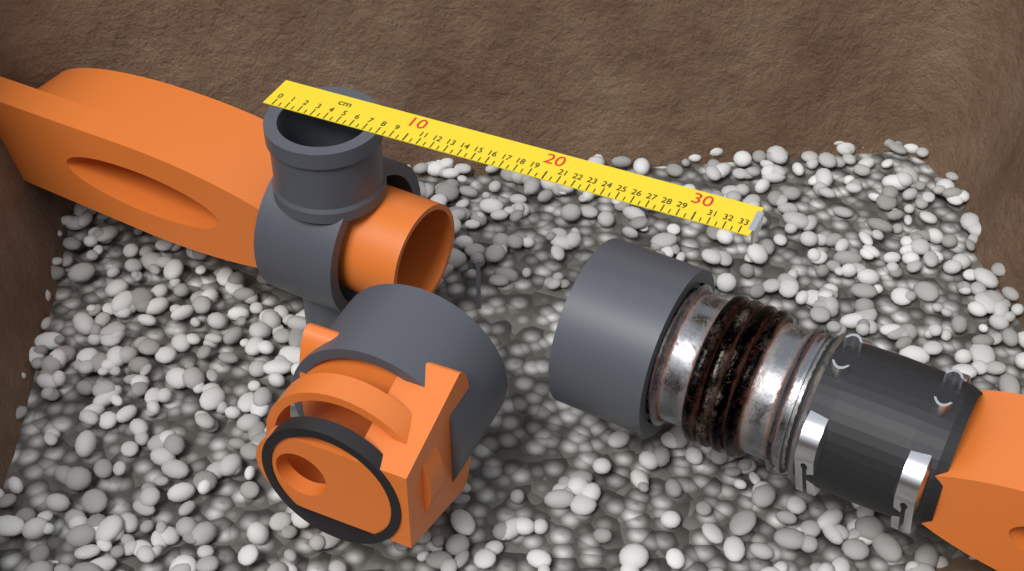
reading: 8.0 cm
